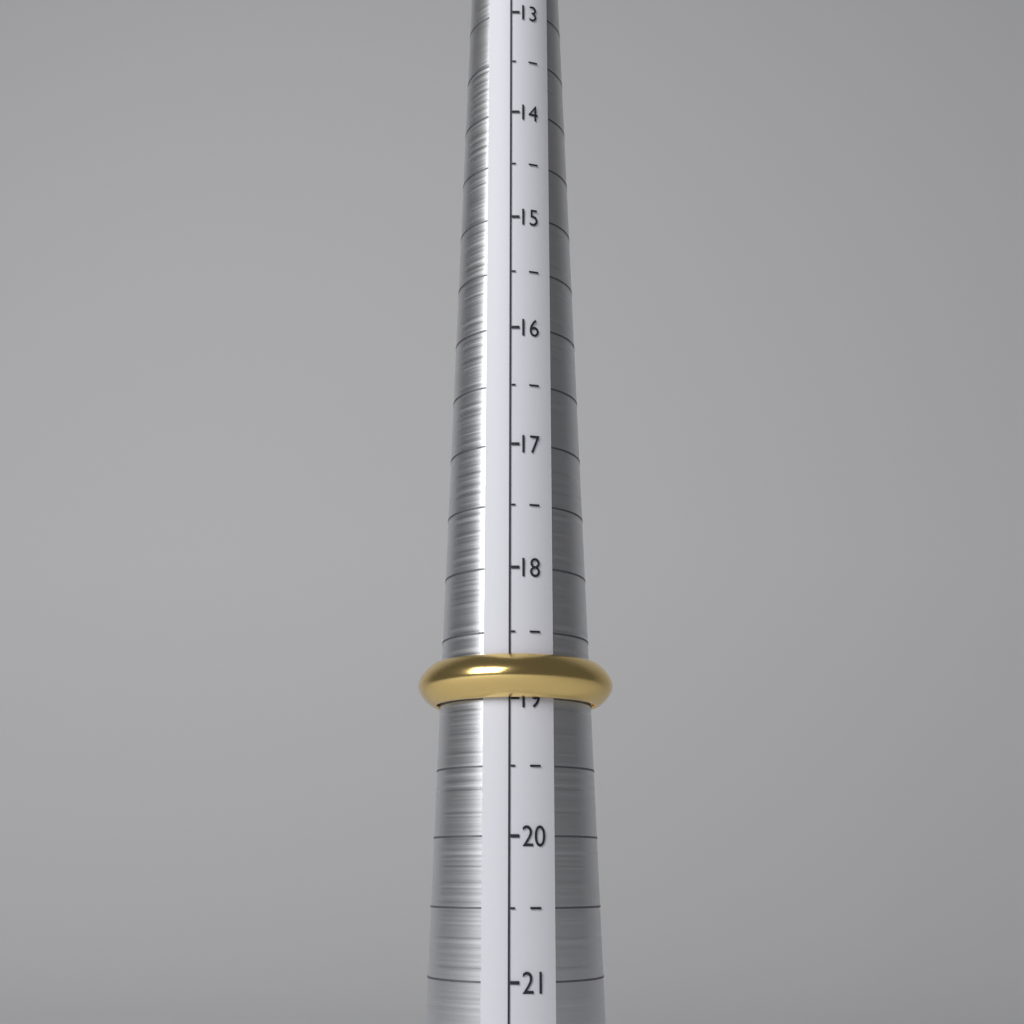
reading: 19.0 (no unit)
